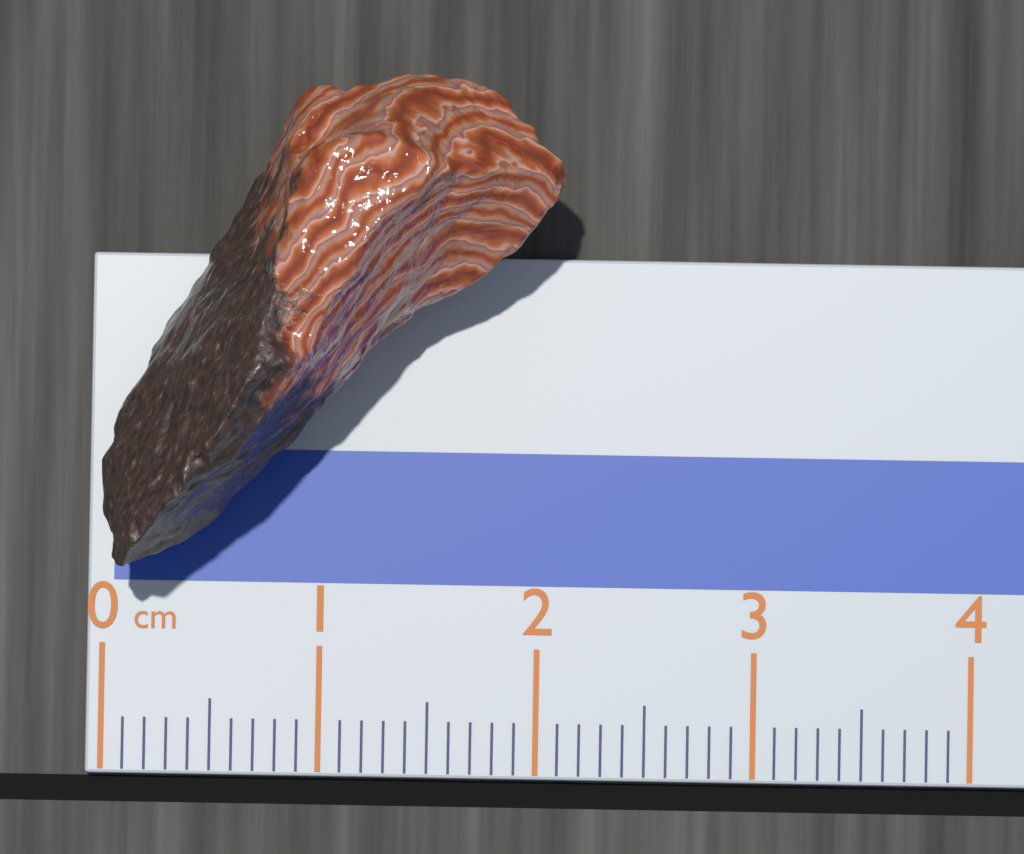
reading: 2.1 cm
